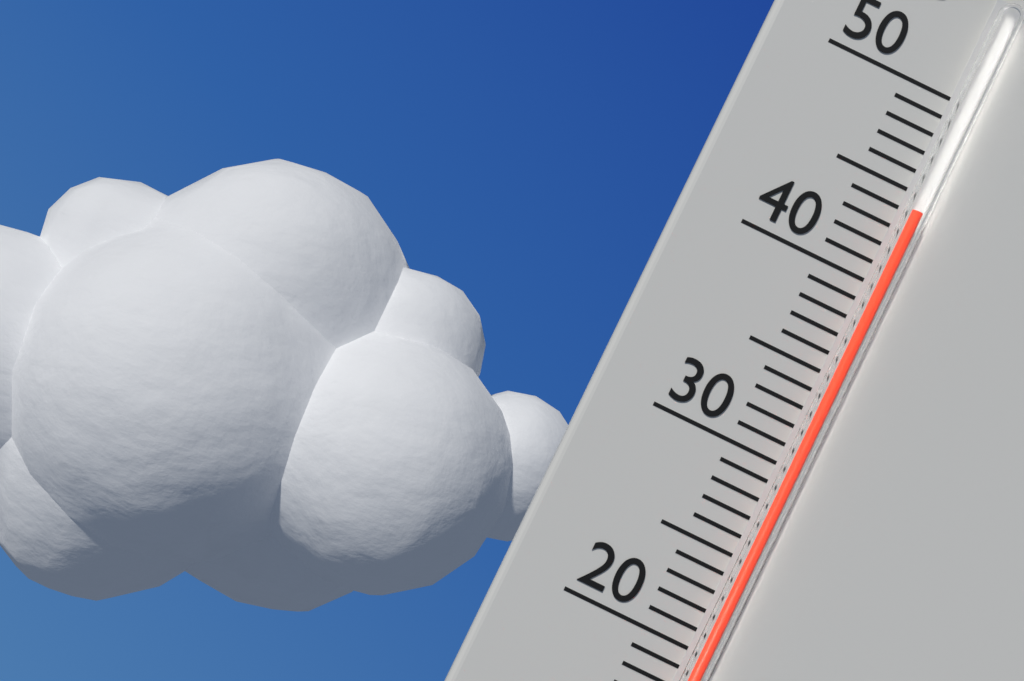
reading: 44 °C
